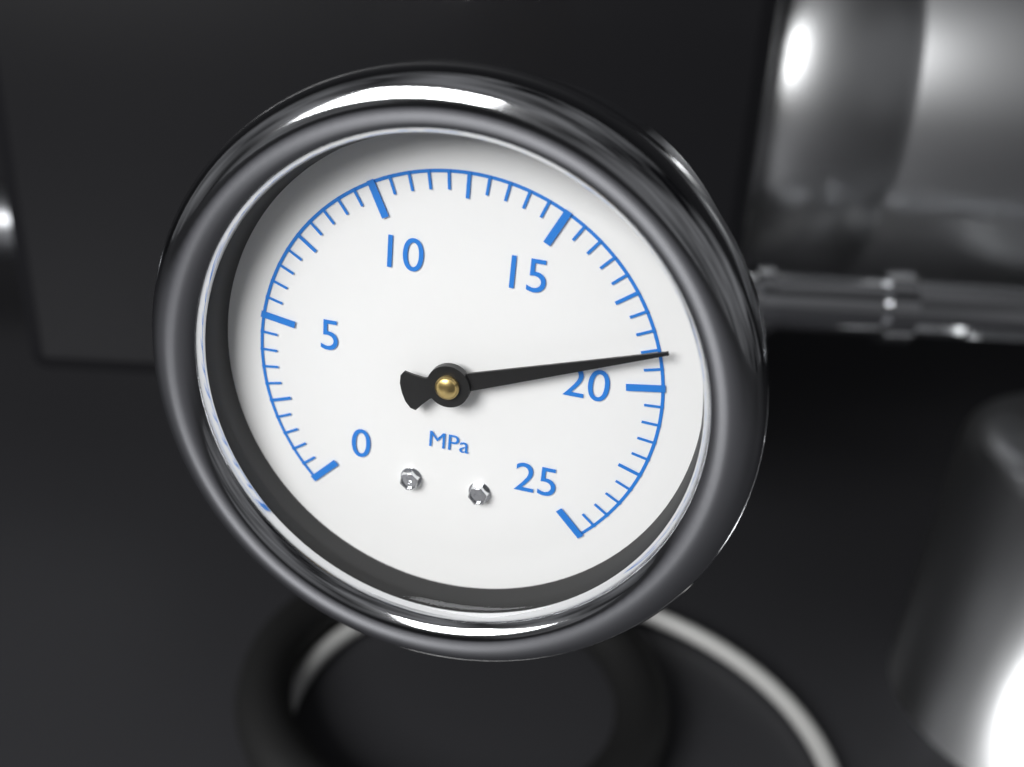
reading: 19.0 MPa
